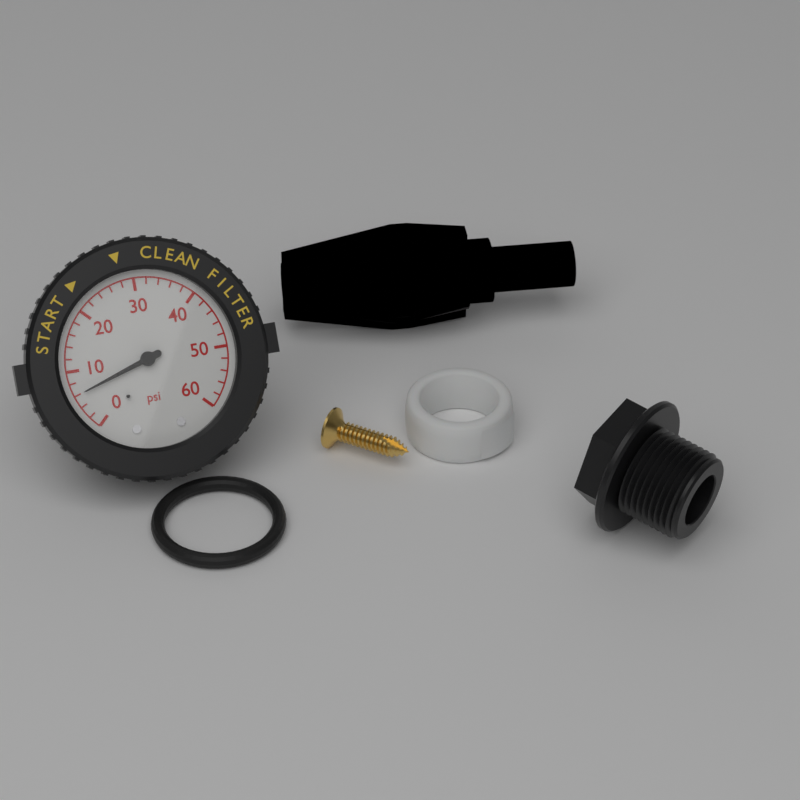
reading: 6 psi
